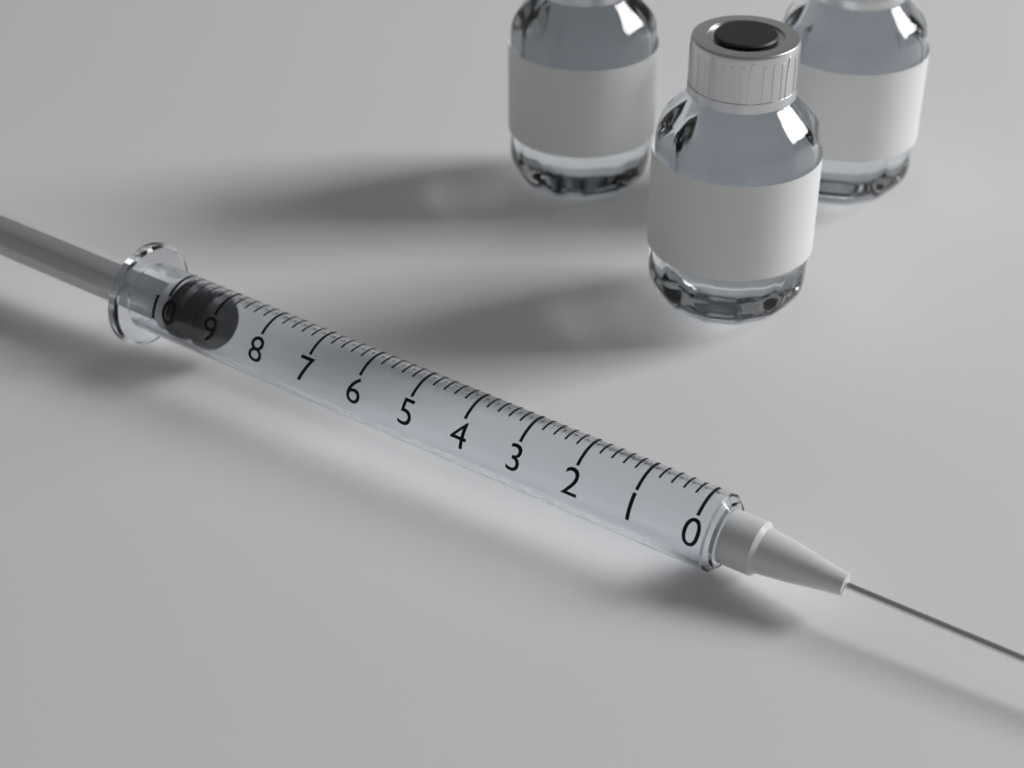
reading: 9.2 (no unit)
